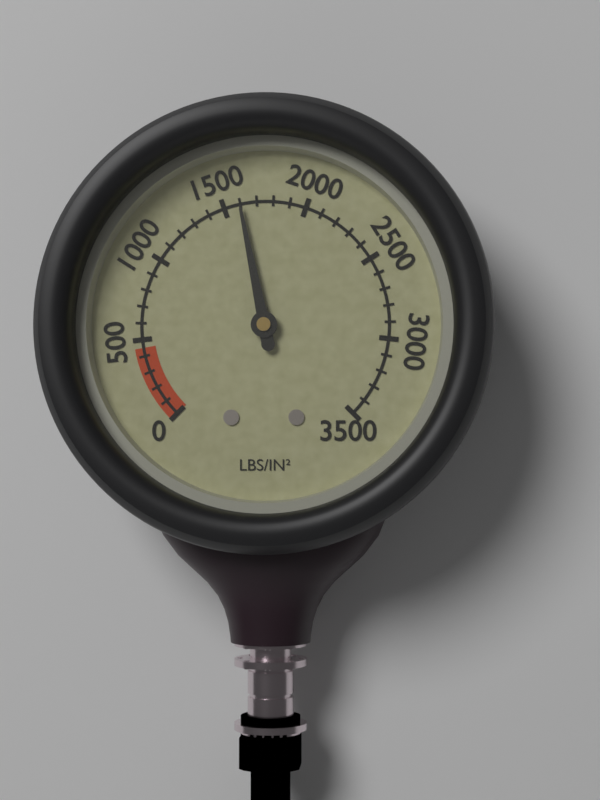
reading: 1600 psi
